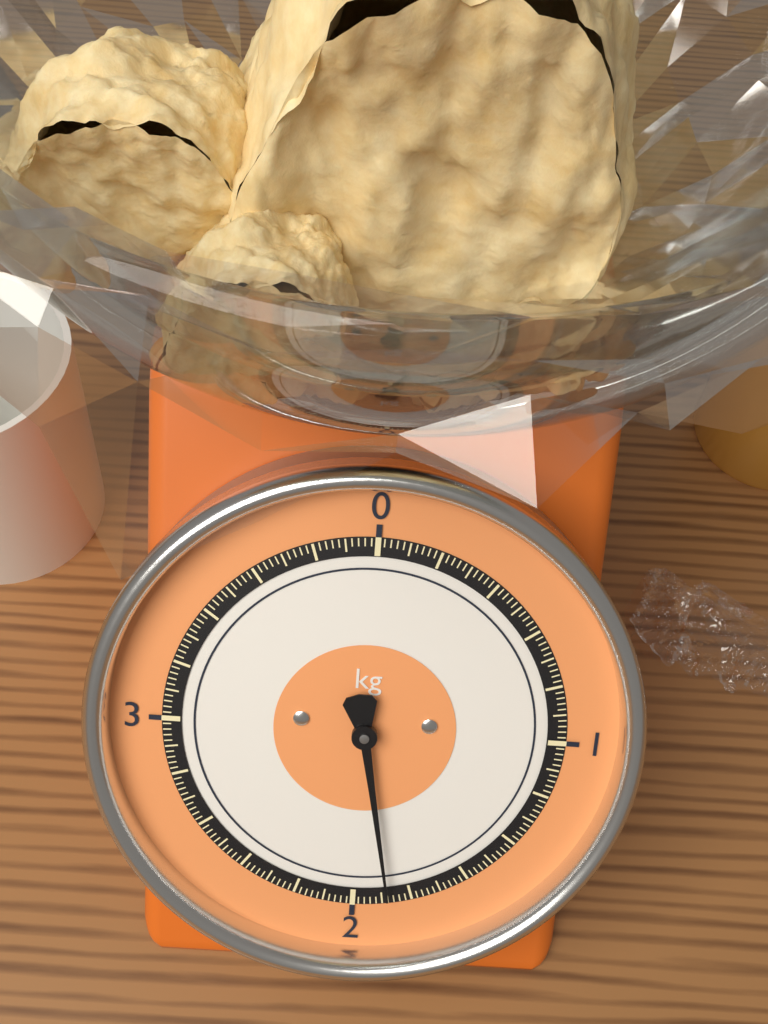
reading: 1.88 kg
